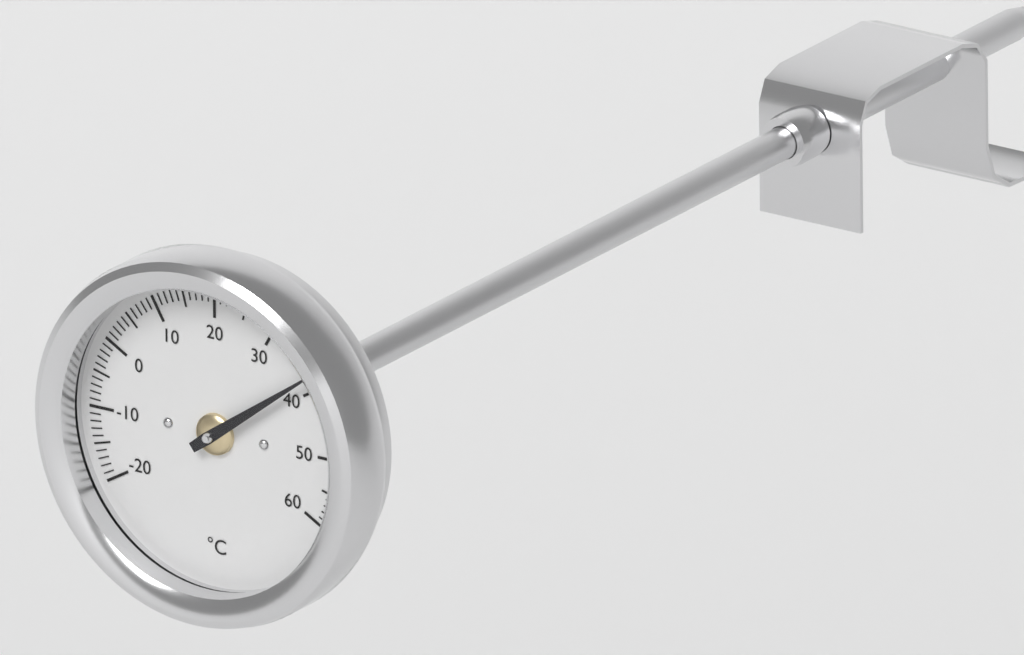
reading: 38 °C
